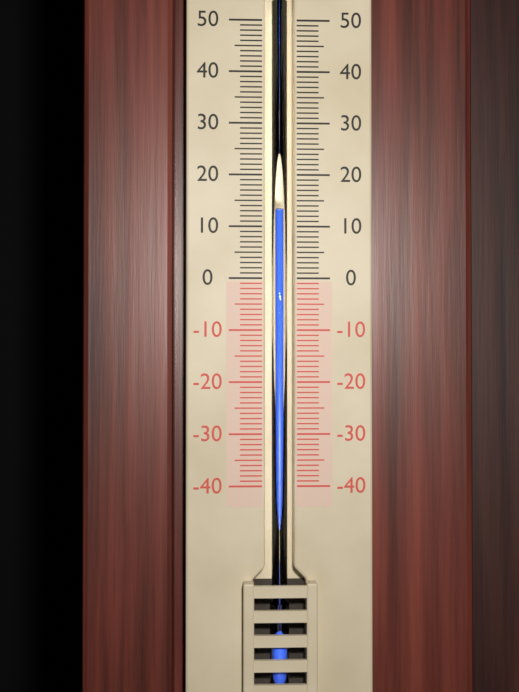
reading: 13 (no unit)
